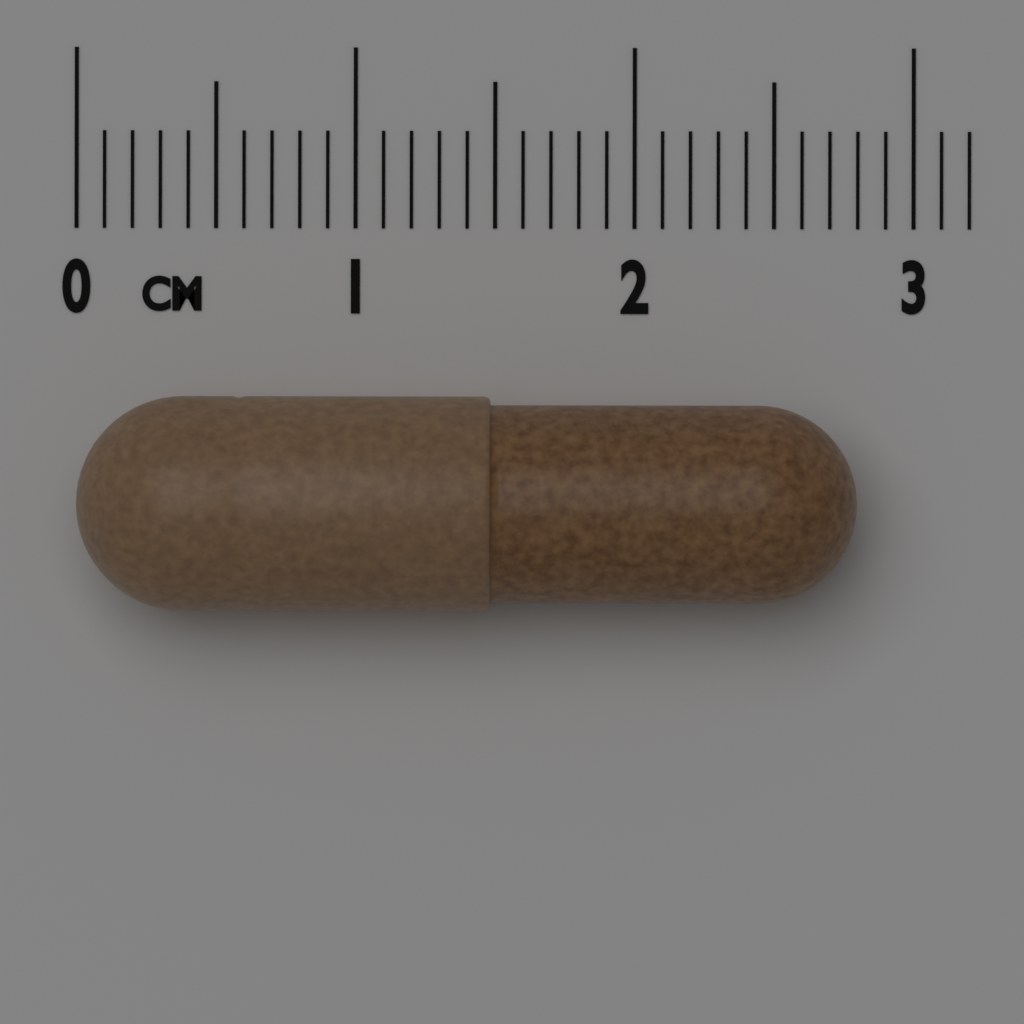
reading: 2.8 cm
